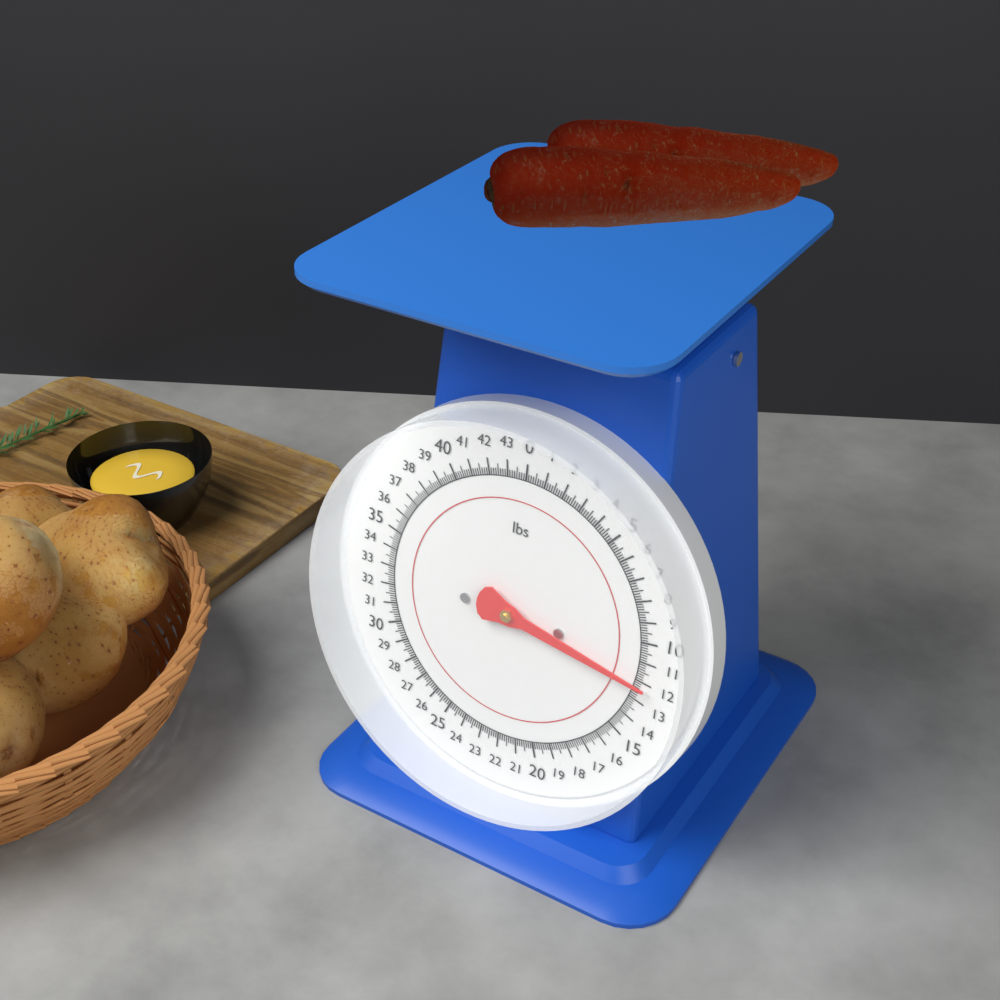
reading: 12.250 lbs
